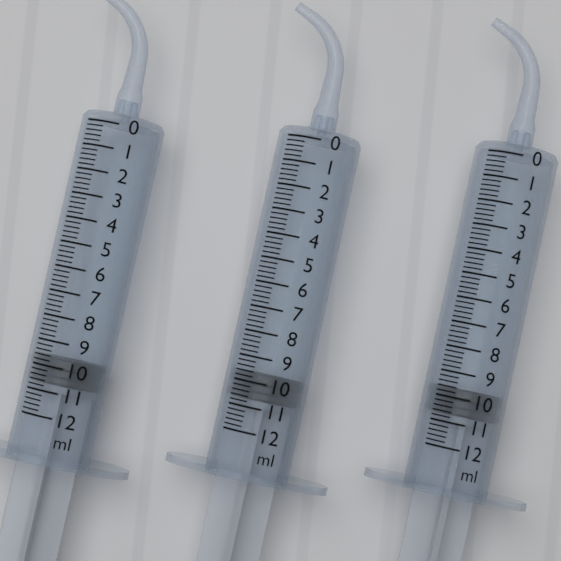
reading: 9.6 ml
